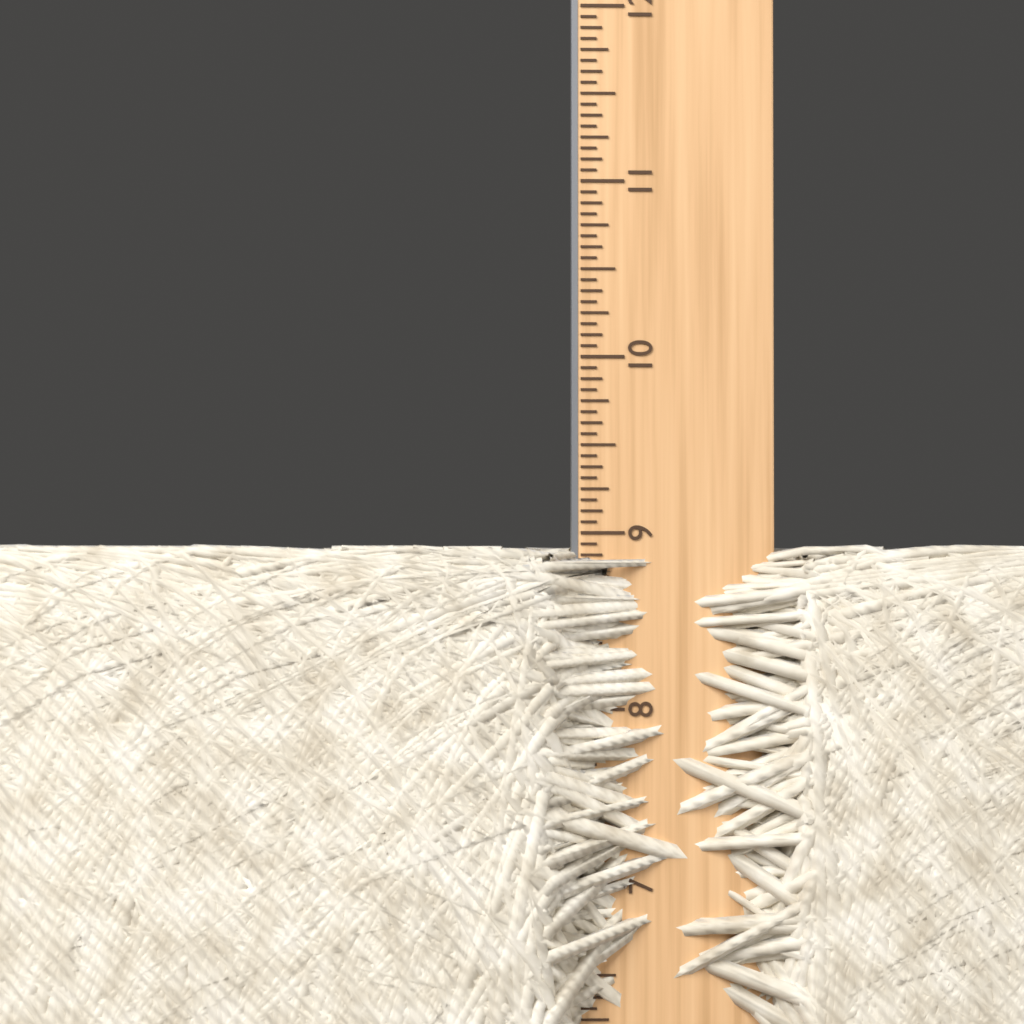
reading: 8.9375 in
